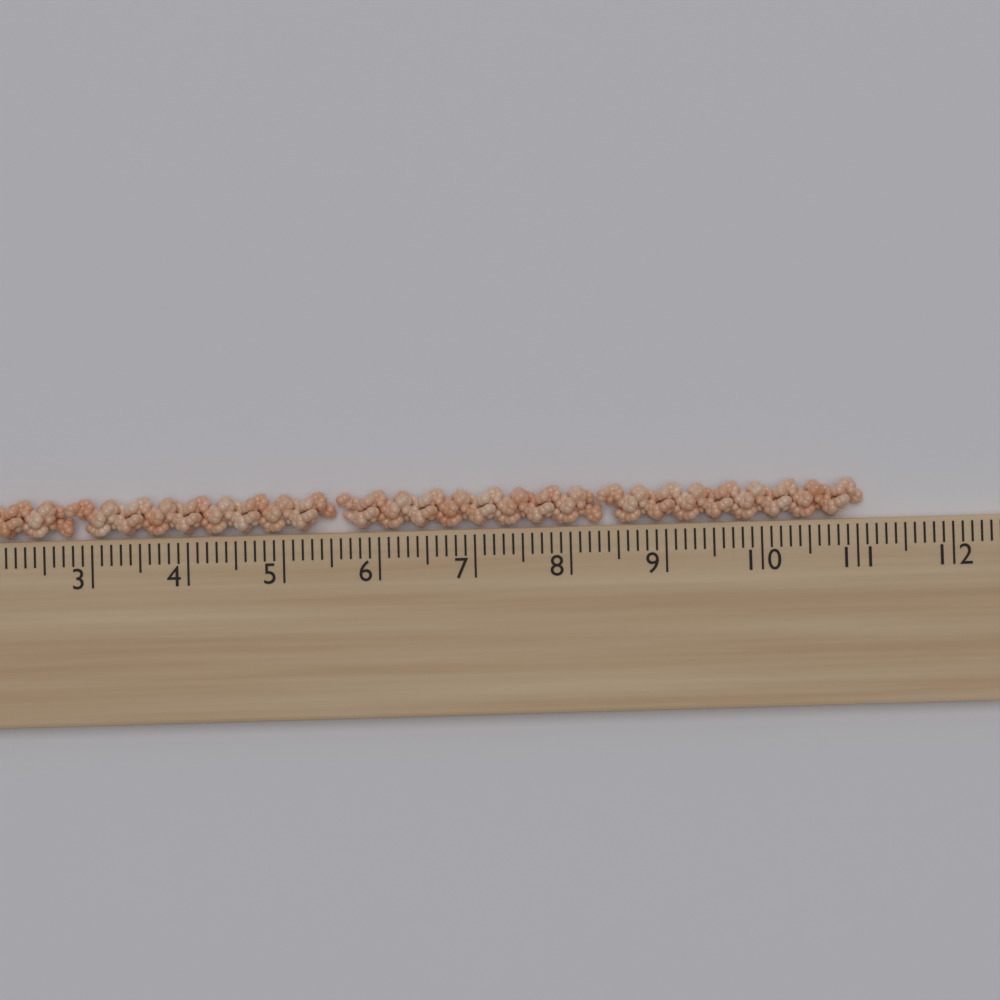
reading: 11.1 cm
